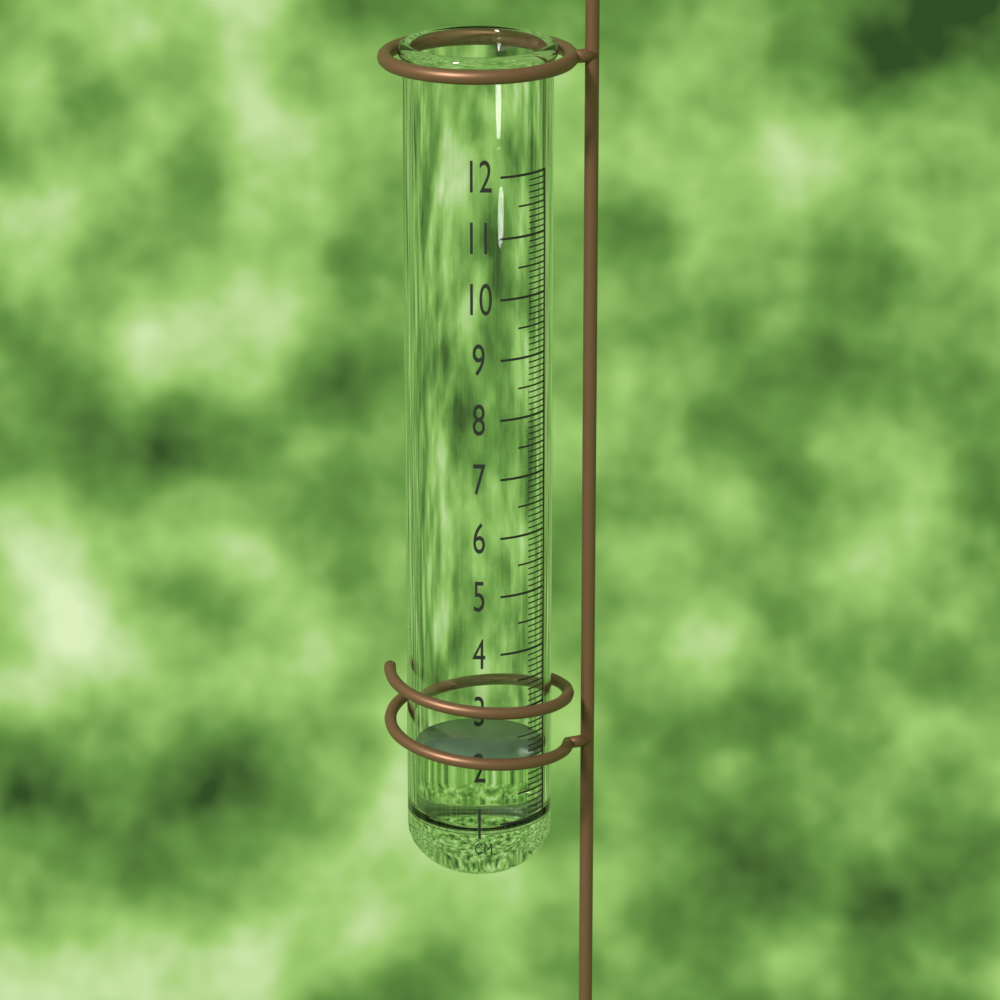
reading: 2.1 cm
